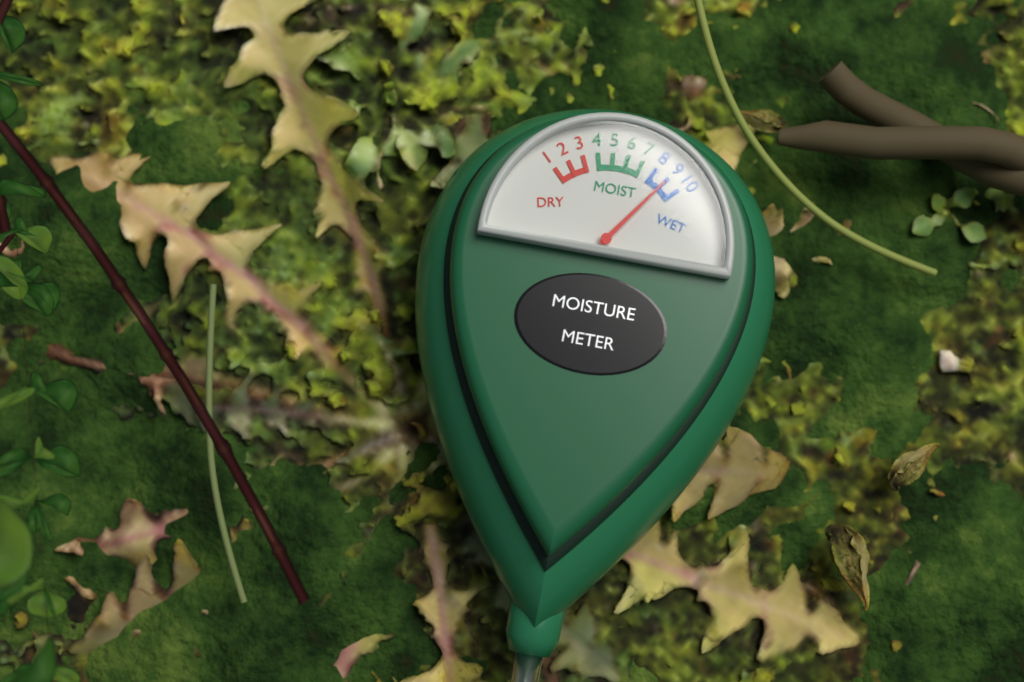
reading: 9 (no unit)
